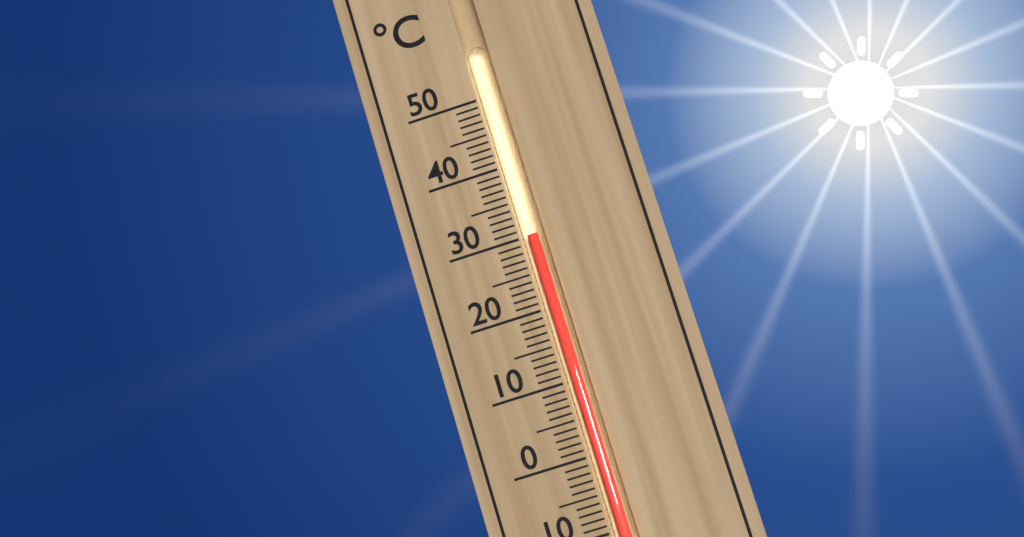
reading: 30 °C
